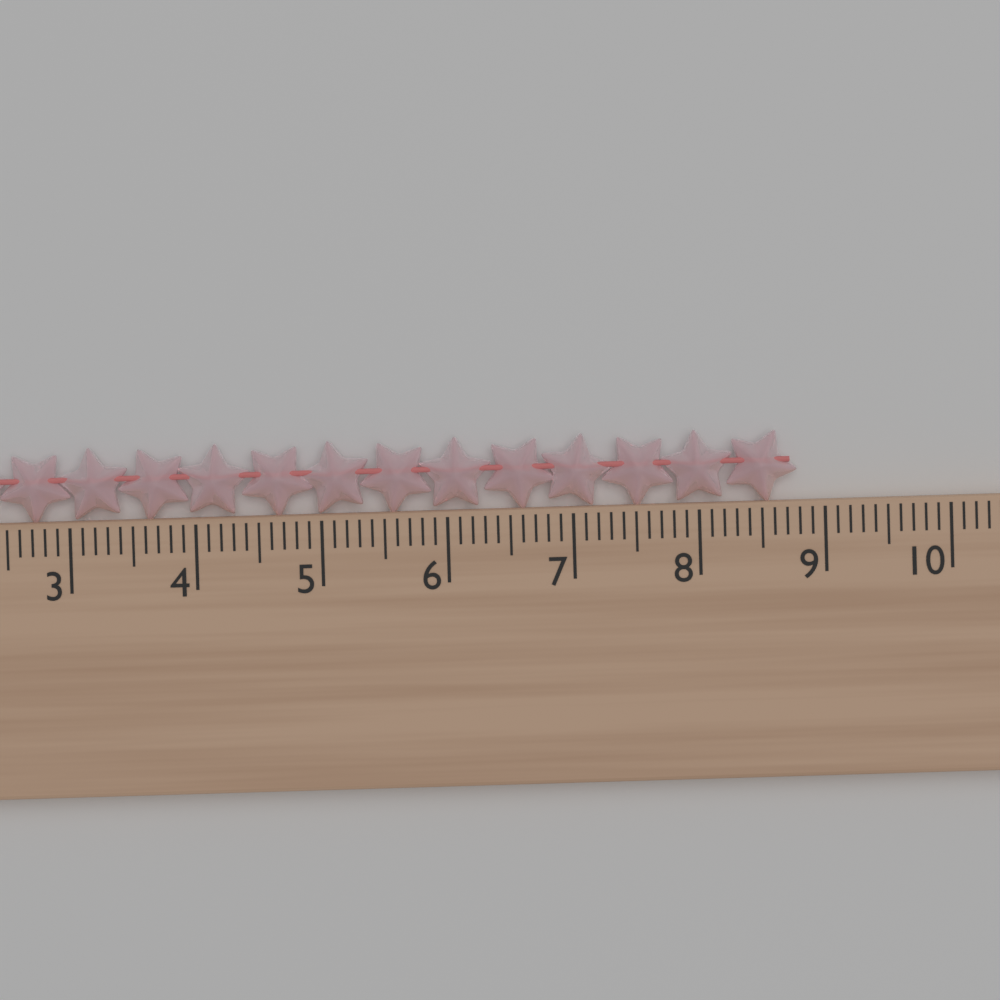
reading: 8.8 cm
